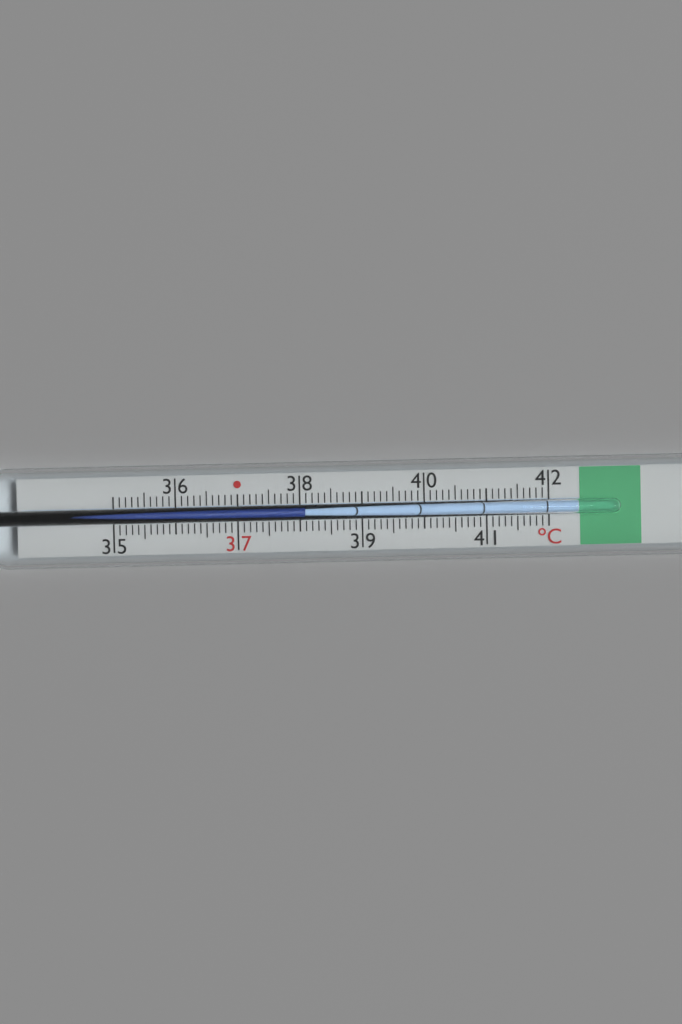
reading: 38.1 °C
